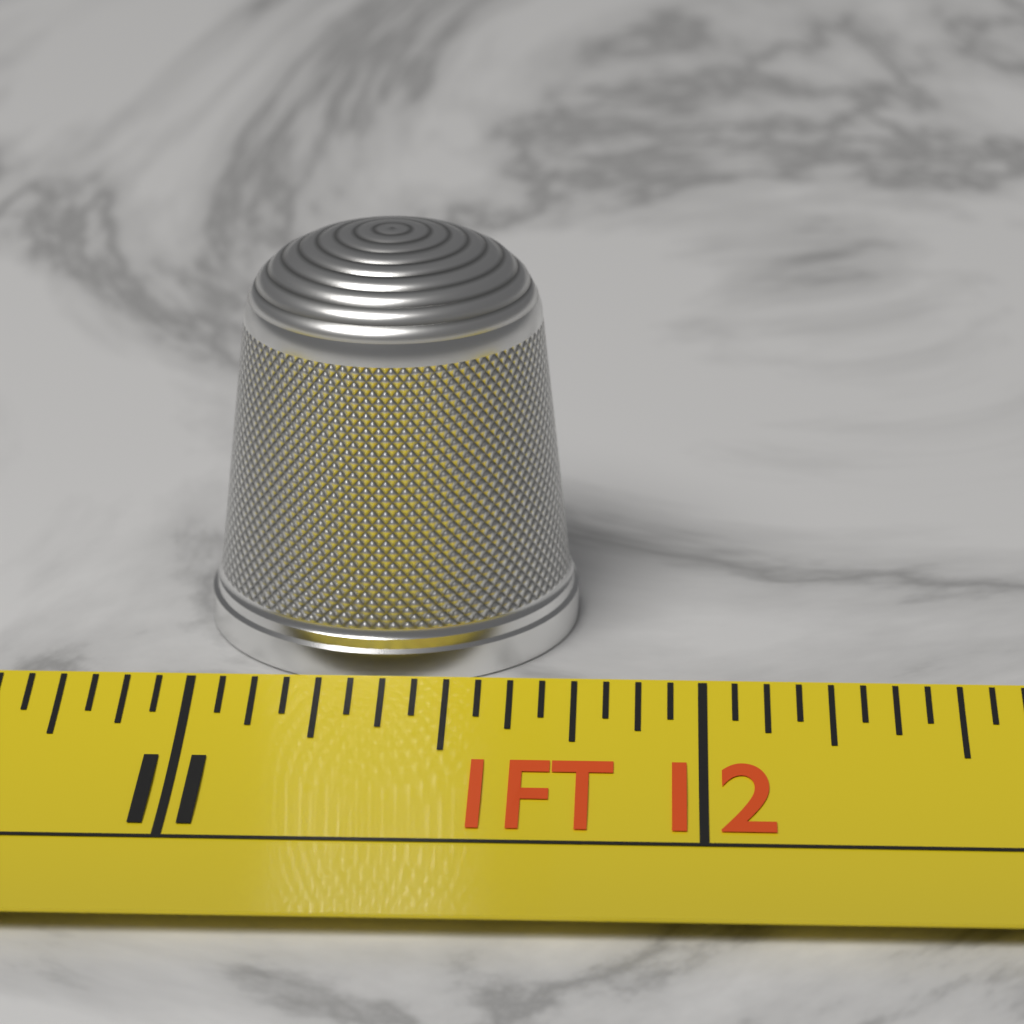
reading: 11.7500 in
